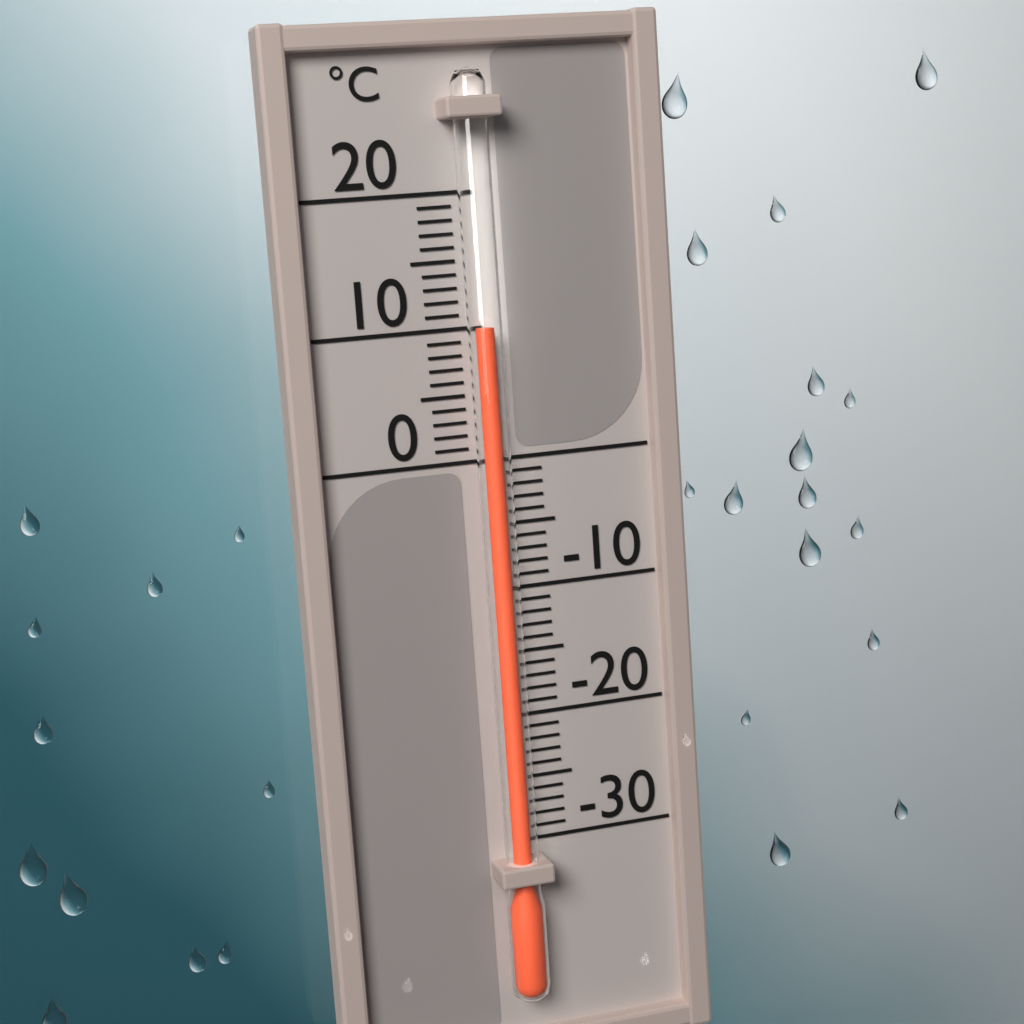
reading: 10 °C
